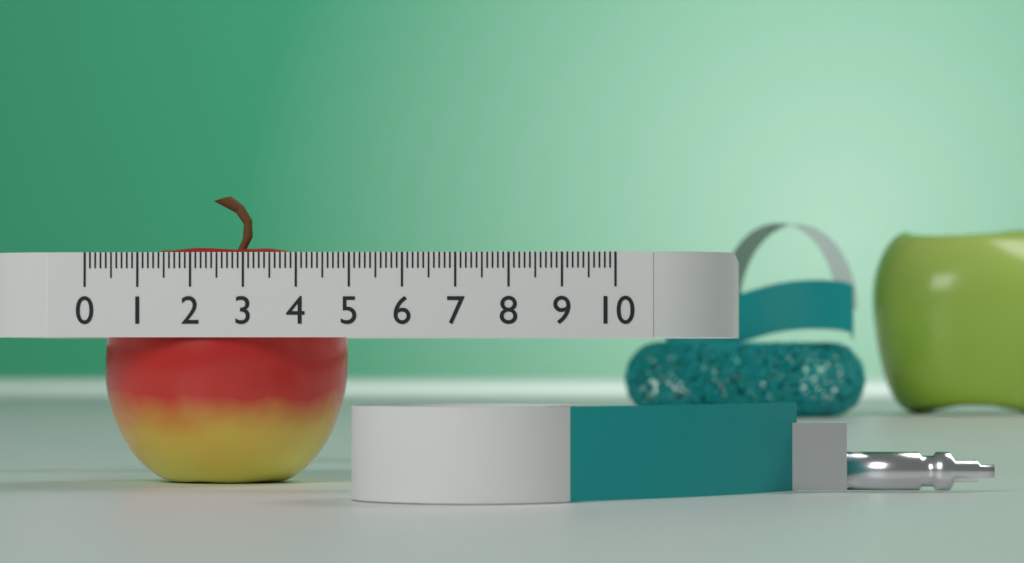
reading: 4.7 (no unit)
